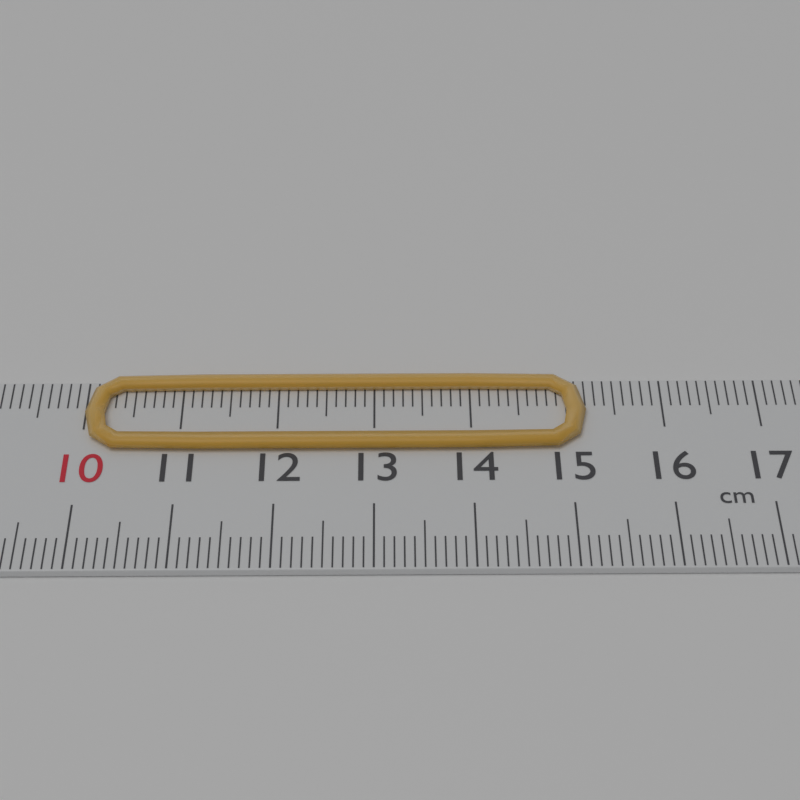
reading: 15.2 cm
